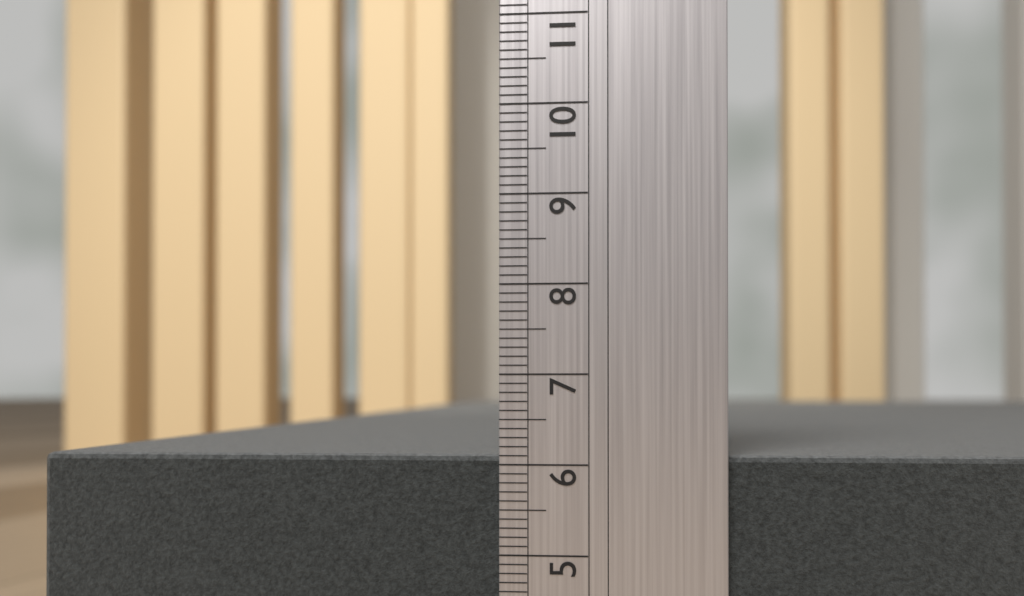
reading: 6.1 (no unit)
